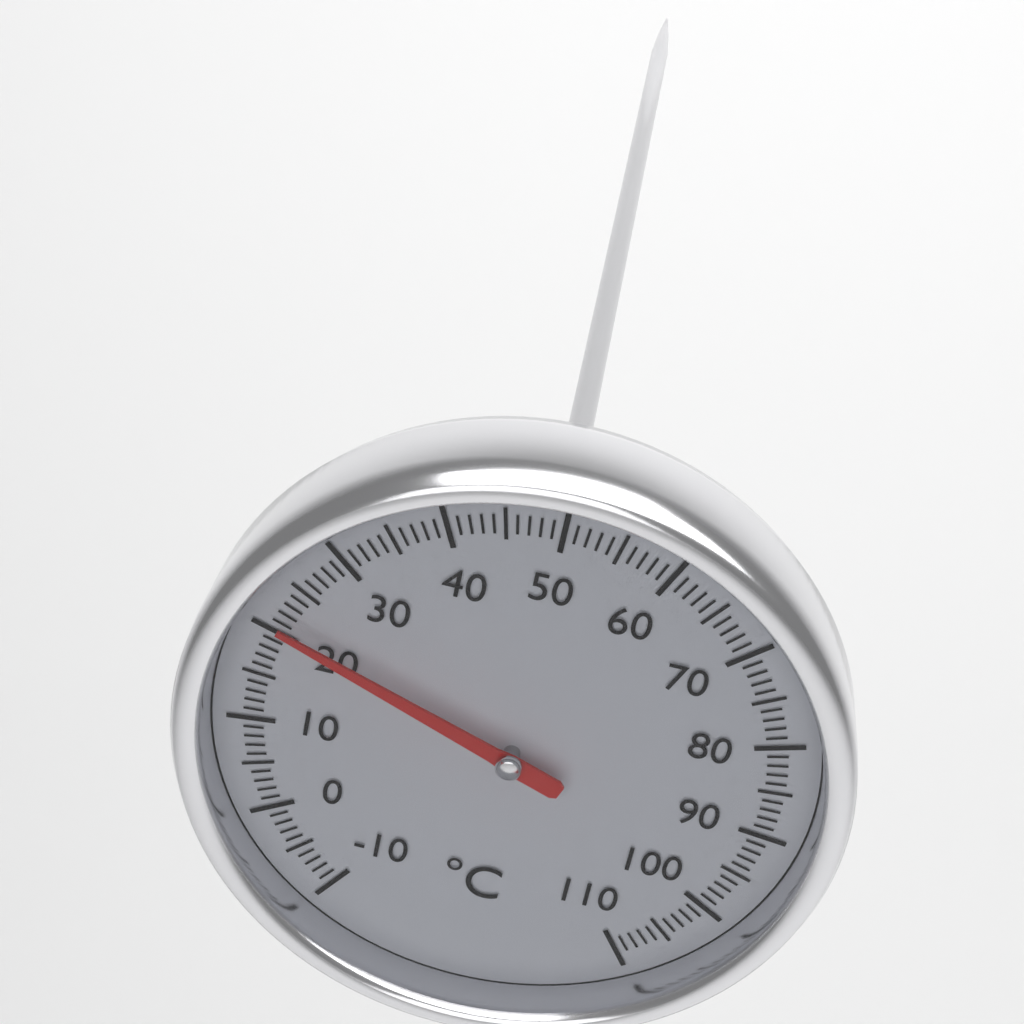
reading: 21 °C
